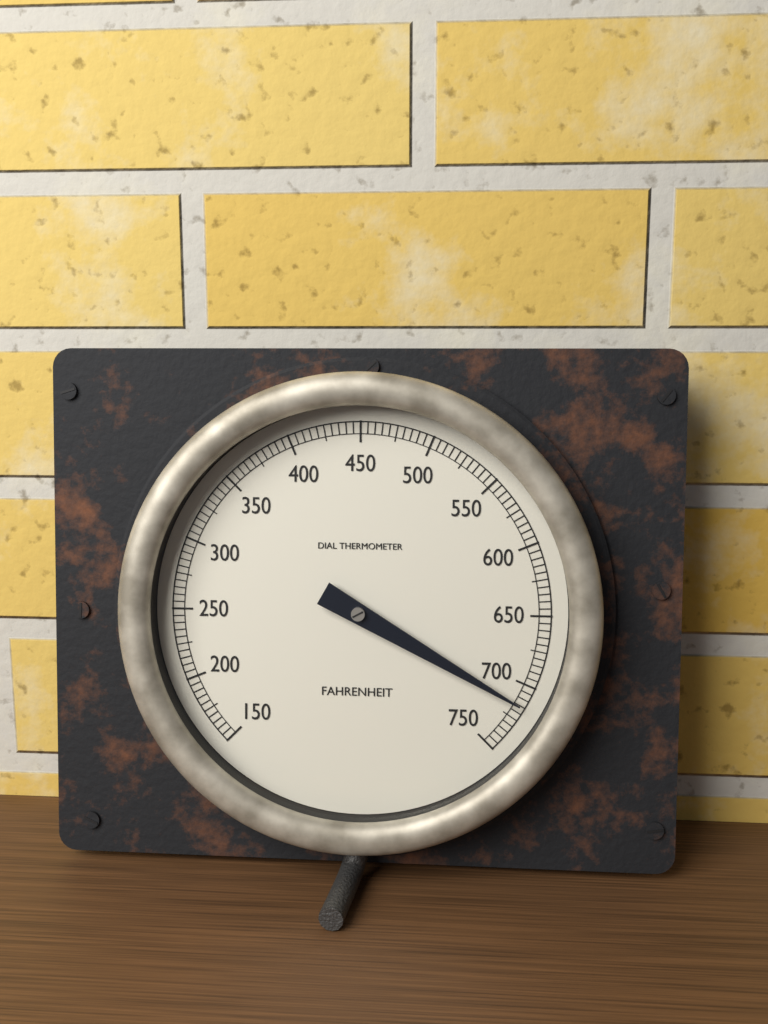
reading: 715 °F
